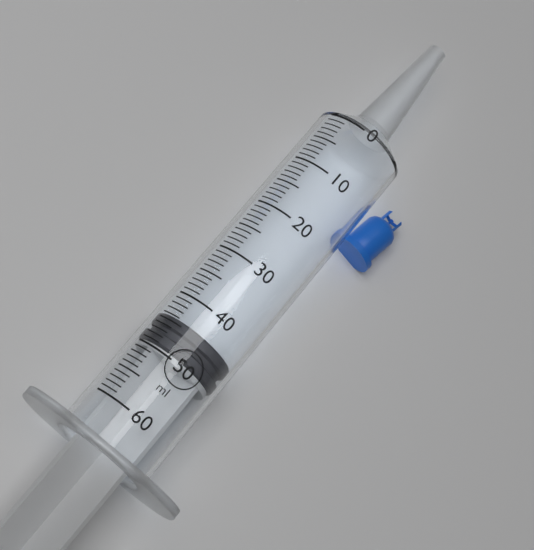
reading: 44 ml
